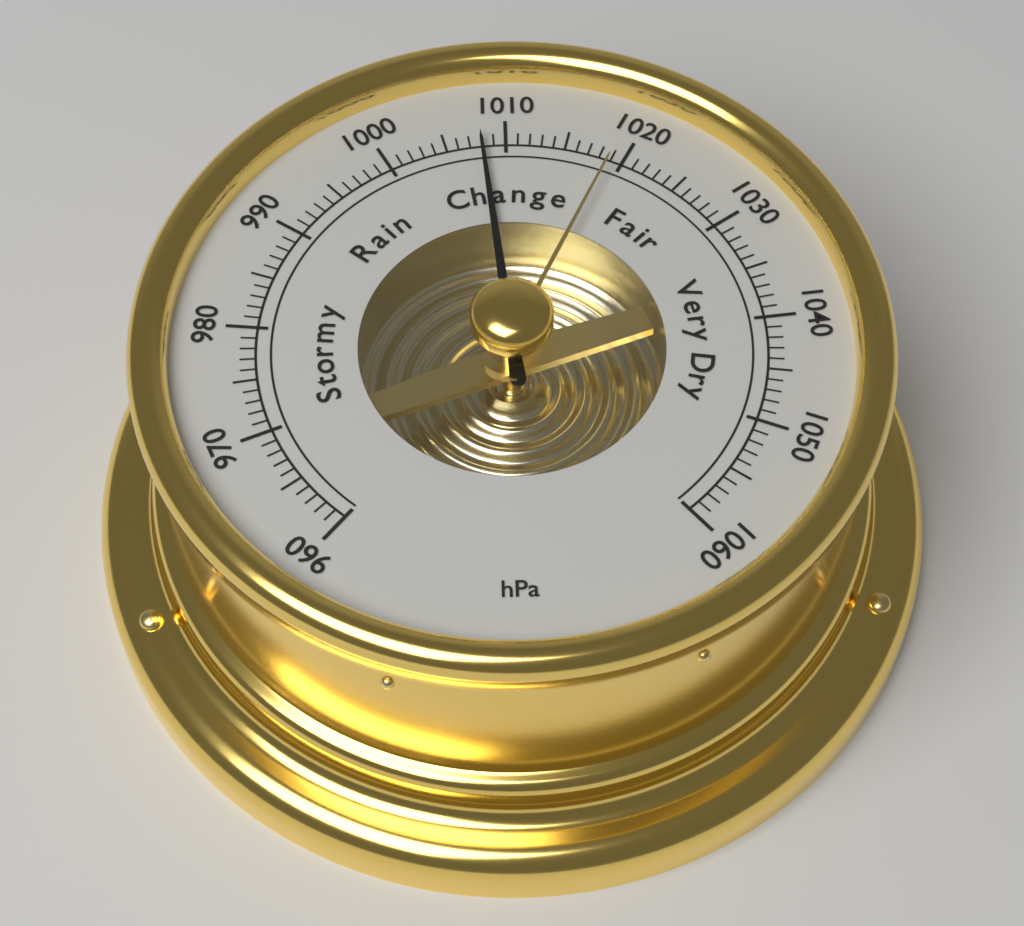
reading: 1008 hPa
